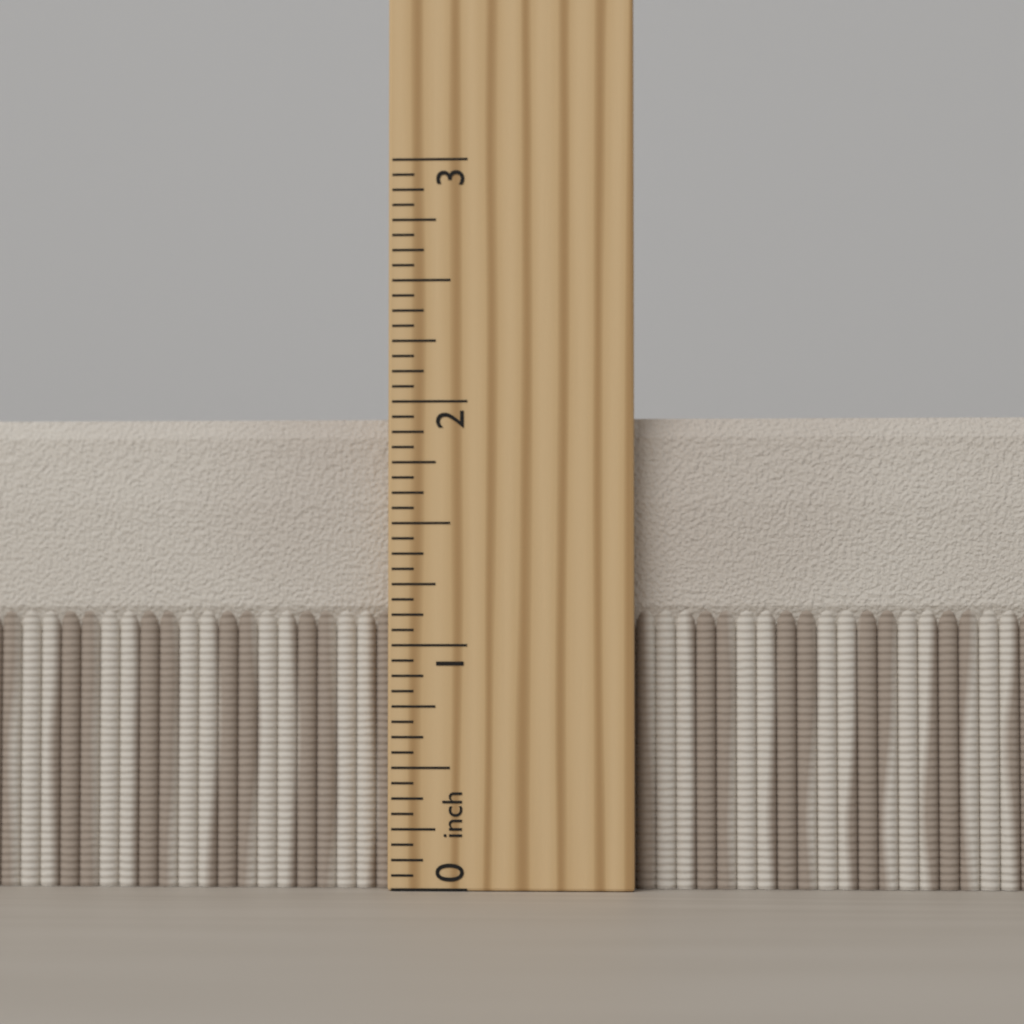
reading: 1.9375 inch
